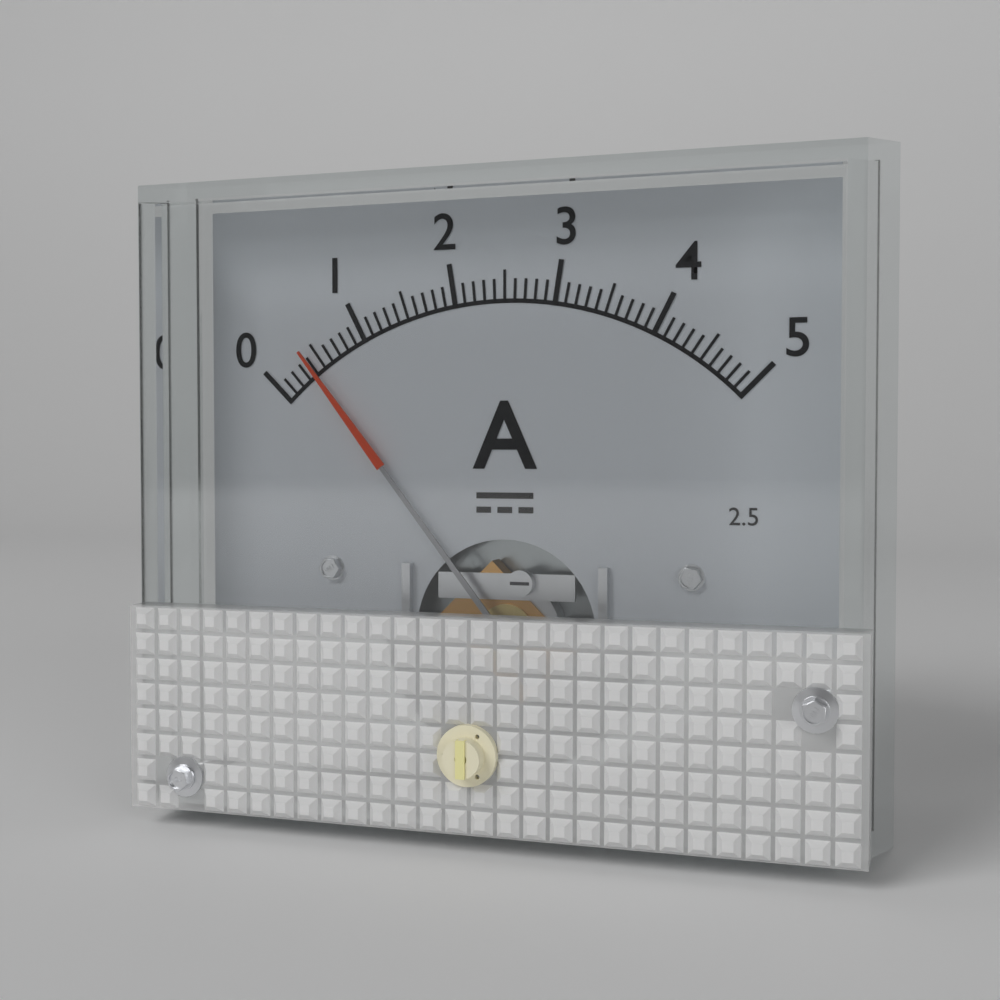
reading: 0.4 A
